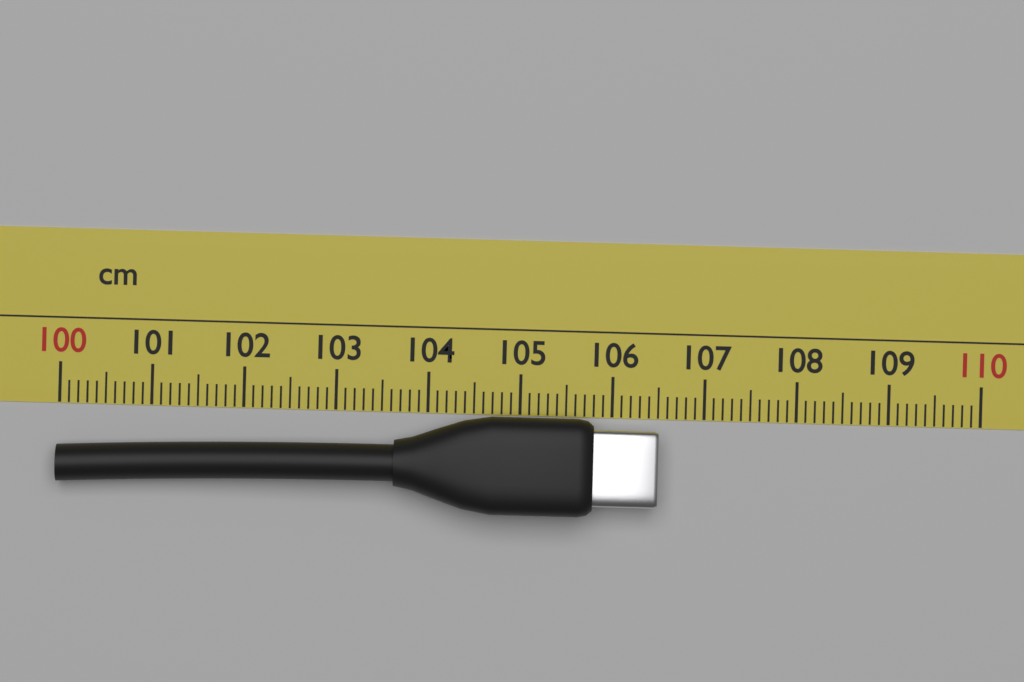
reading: 106.5 cm
